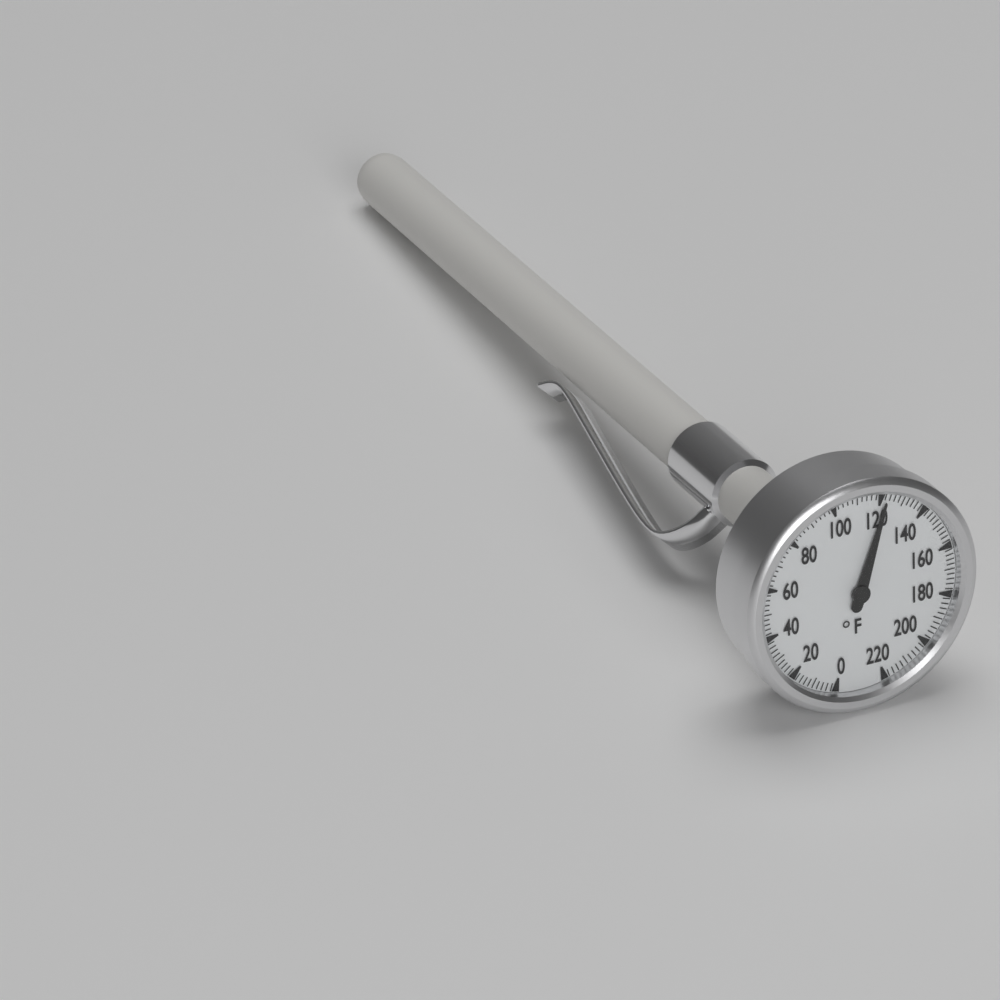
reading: 122 °F
